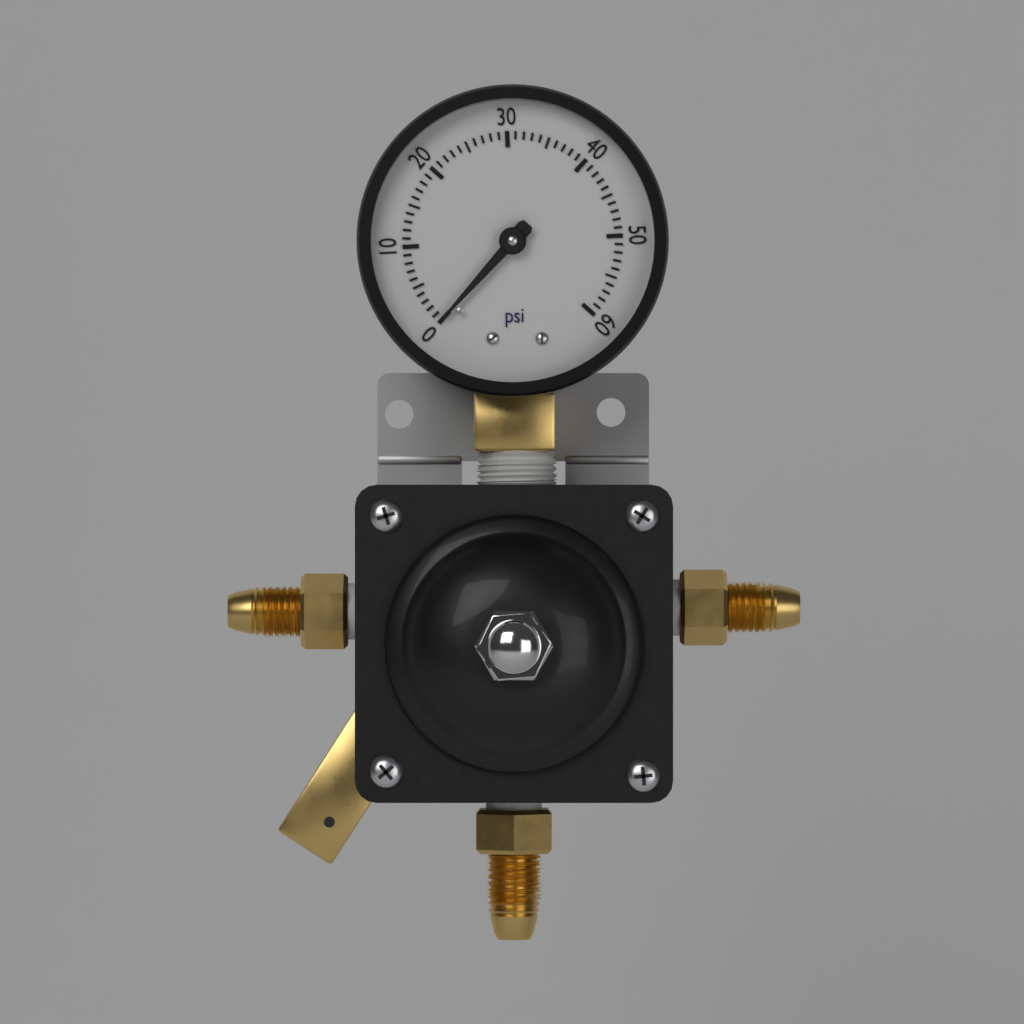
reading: 0 psi
